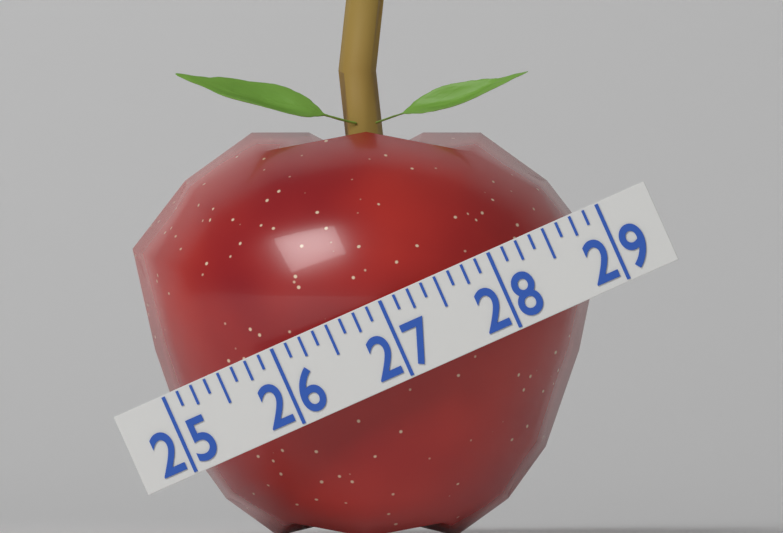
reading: 28.900 (no unit)
